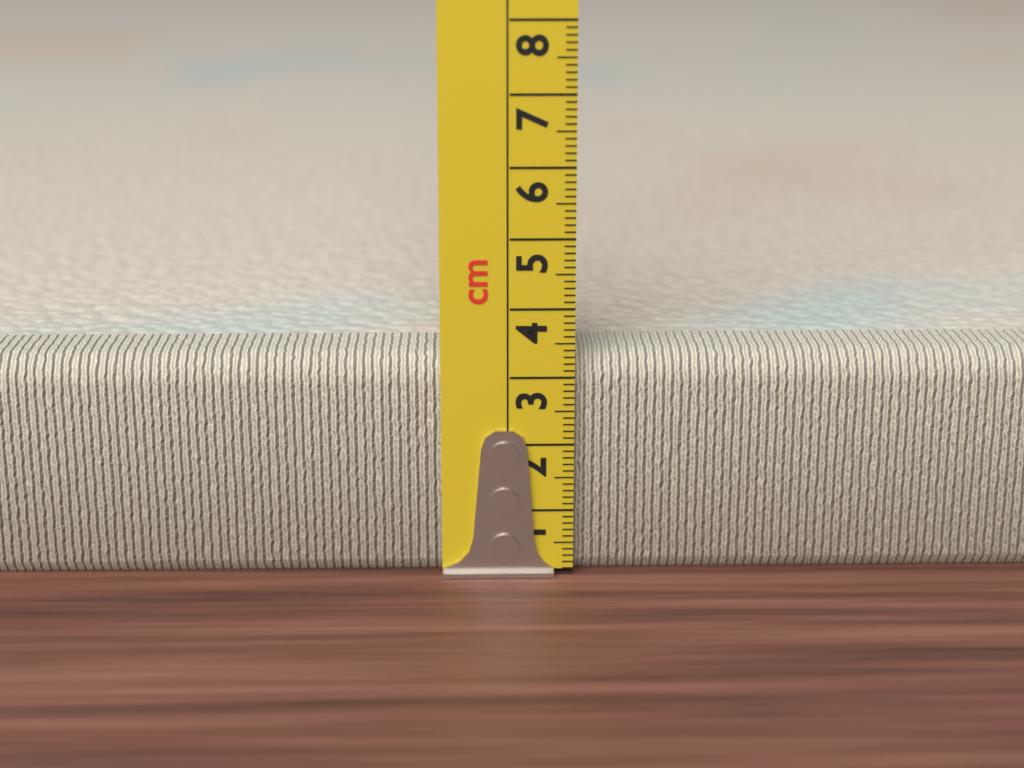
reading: 3.3 cm
